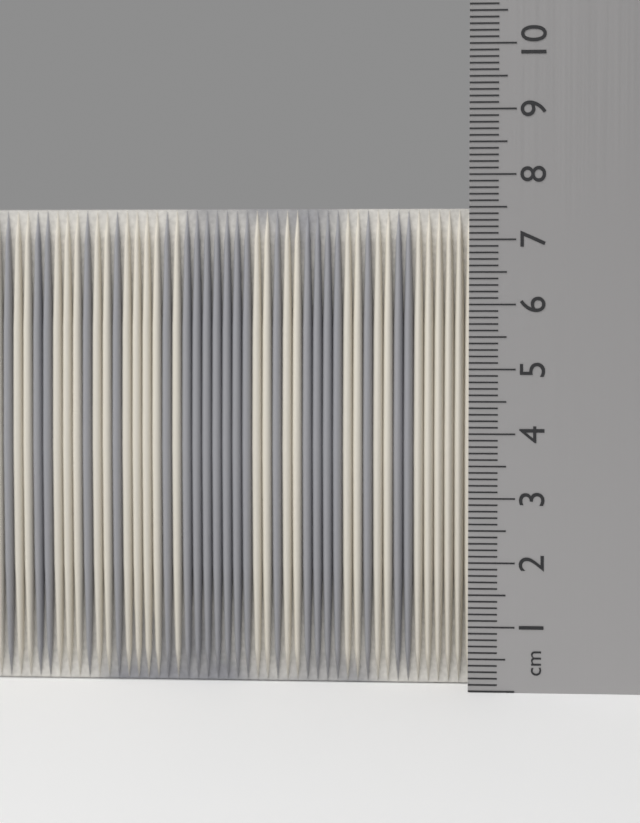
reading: 7.5 cm
